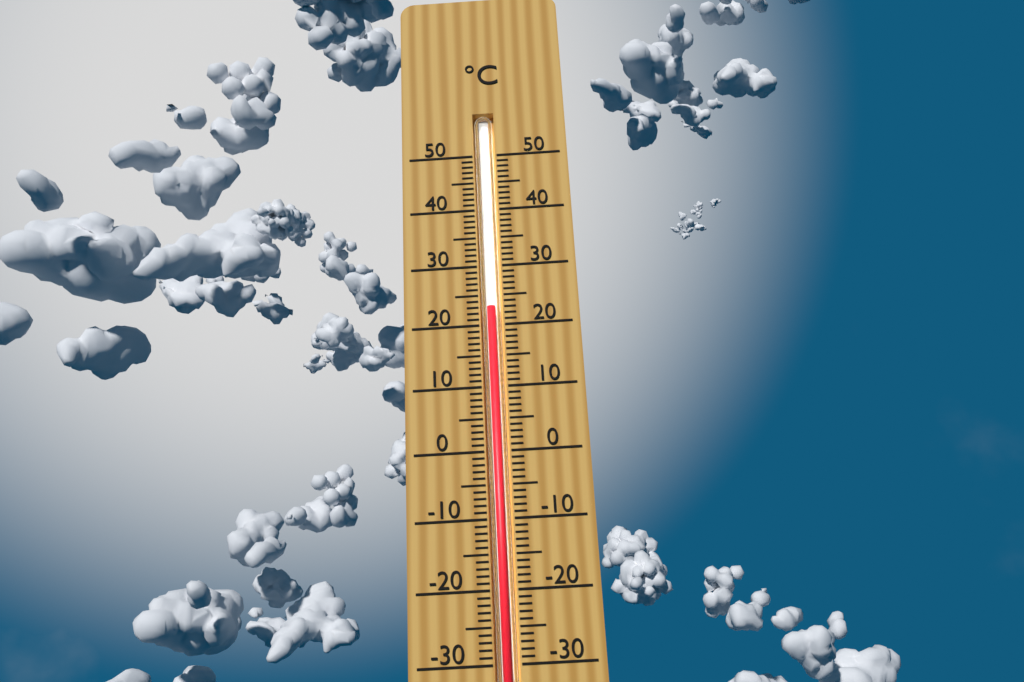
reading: 23 °C
